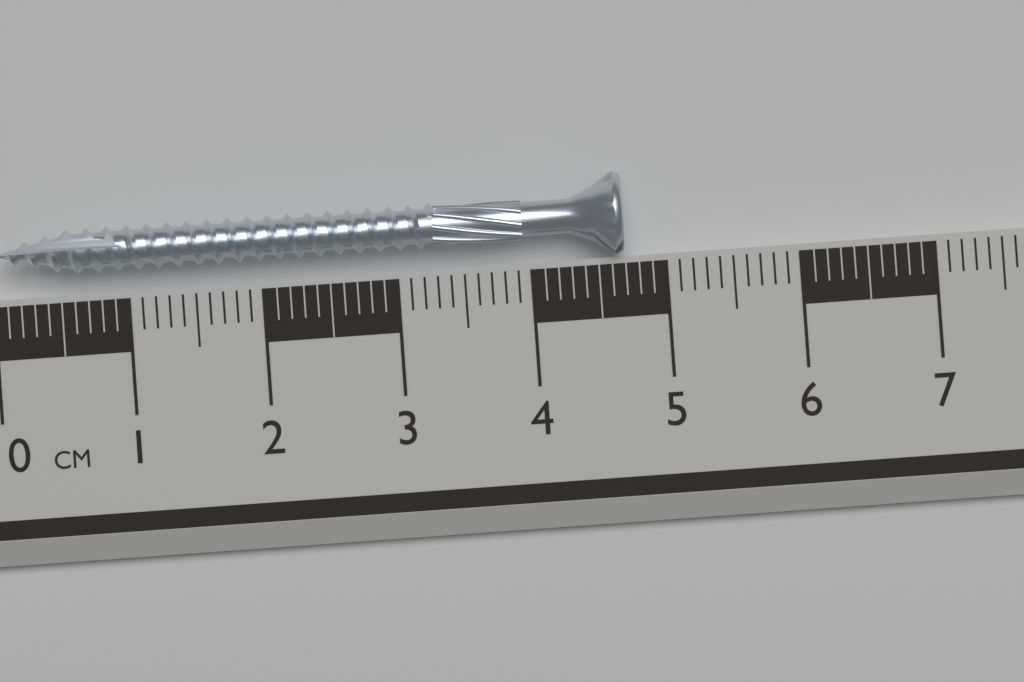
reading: 4.7 cm
